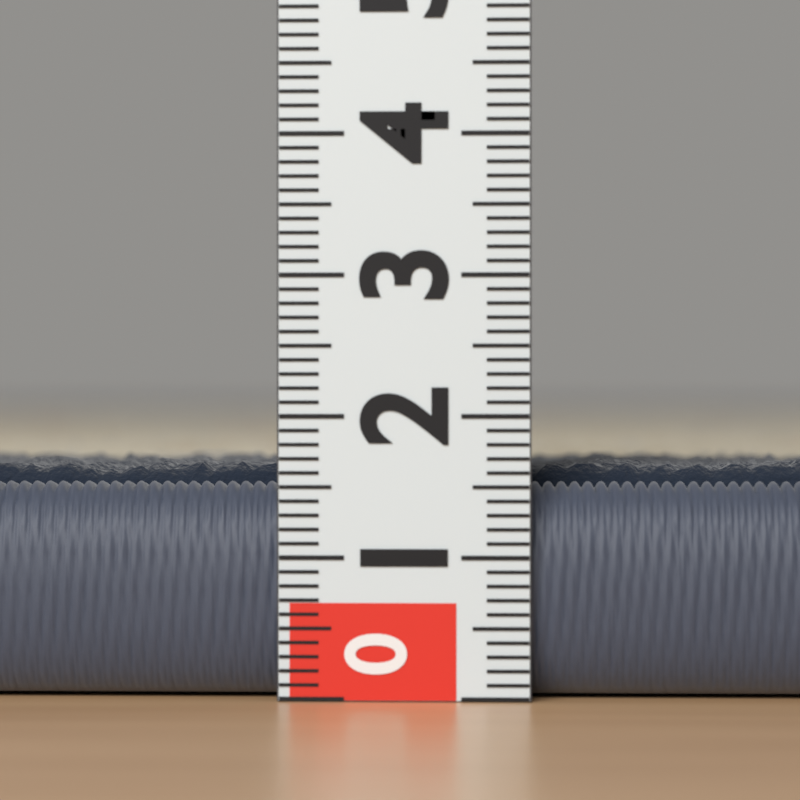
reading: 1.7 (no unit)
